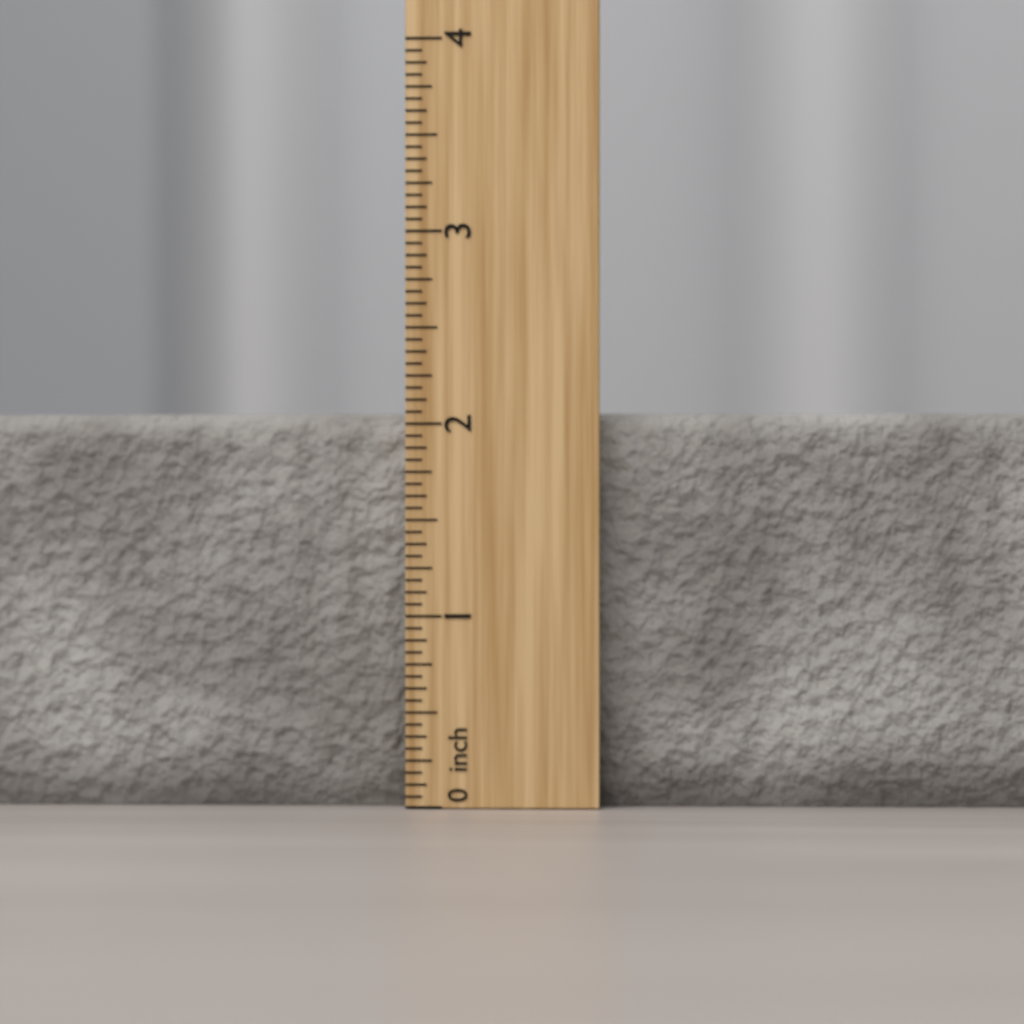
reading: 2.0625 inch
